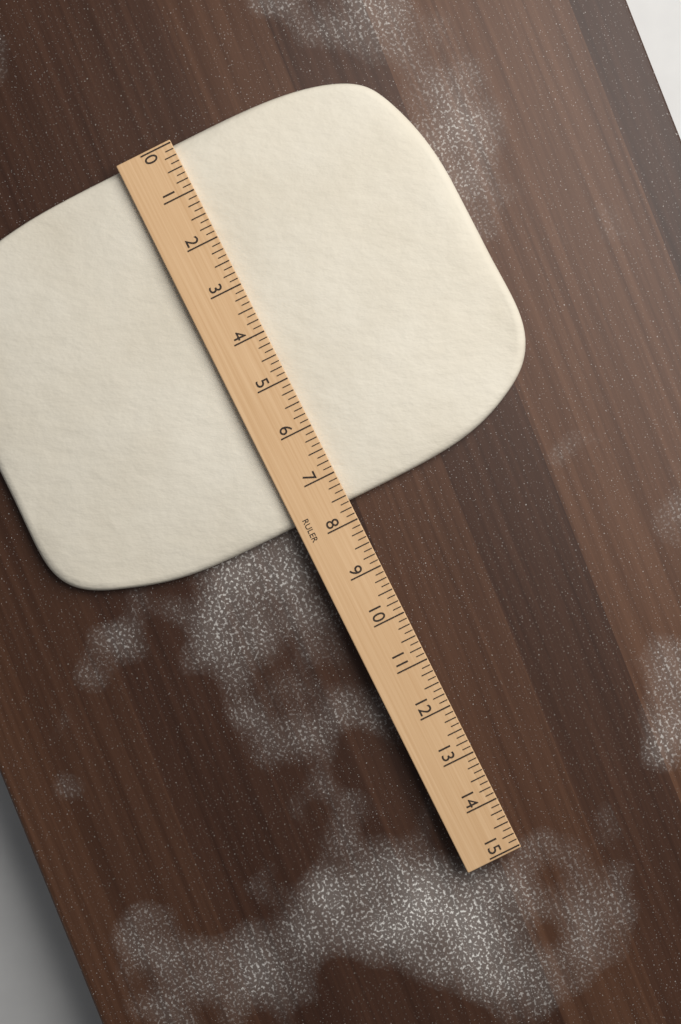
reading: 7.625 (no unit)
